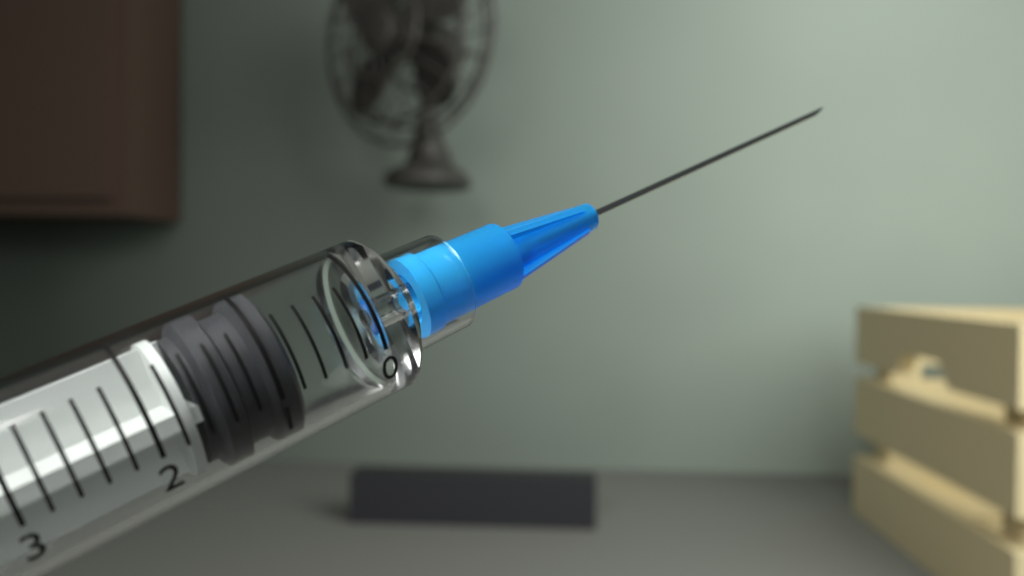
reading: 0.8 ml
